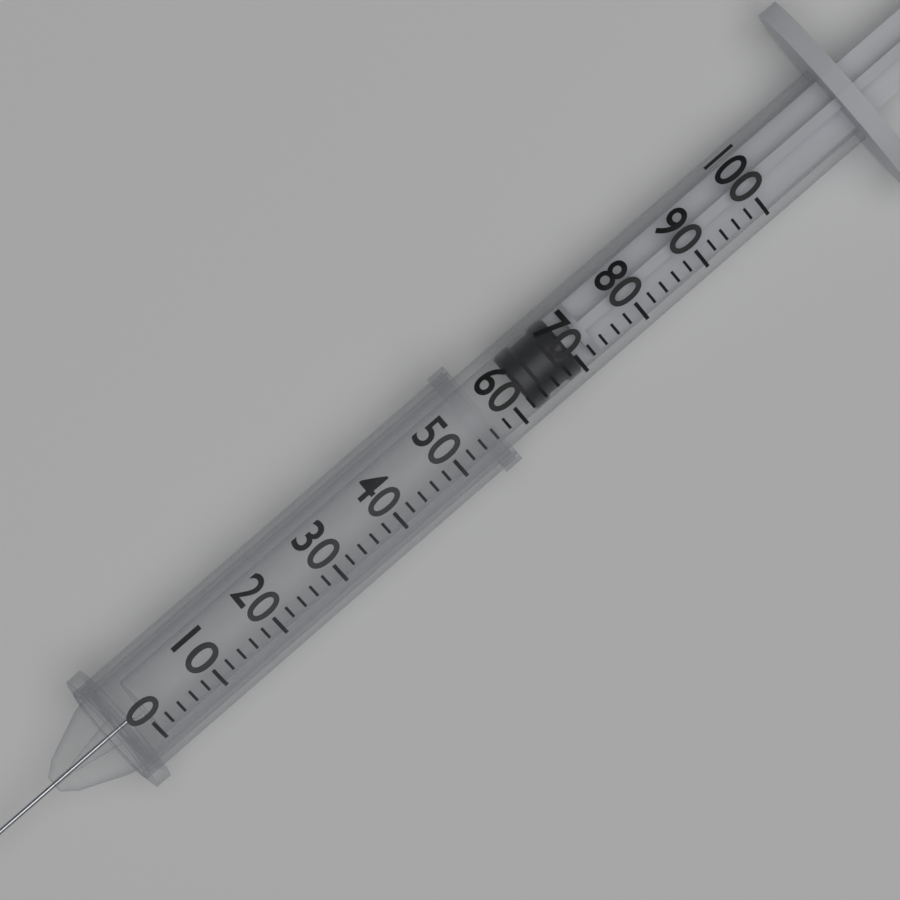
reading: 62 (no unit)
